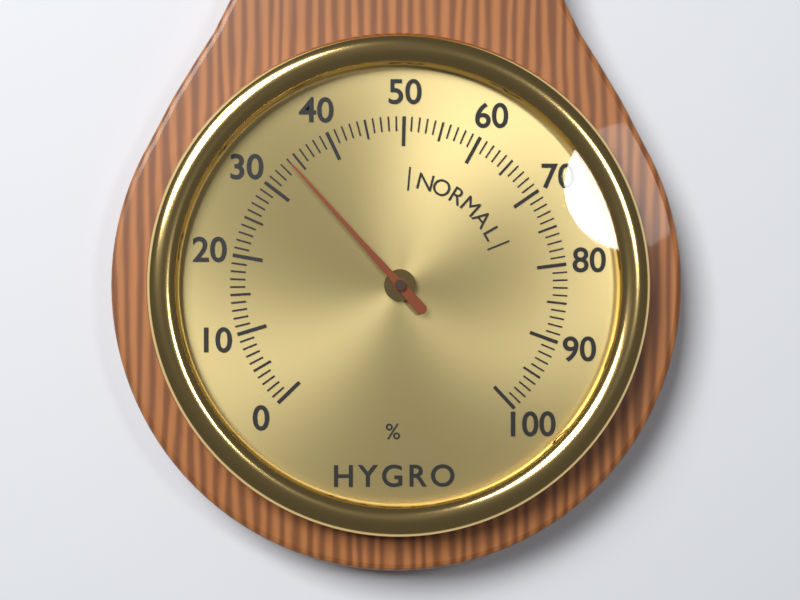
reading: 34 %
